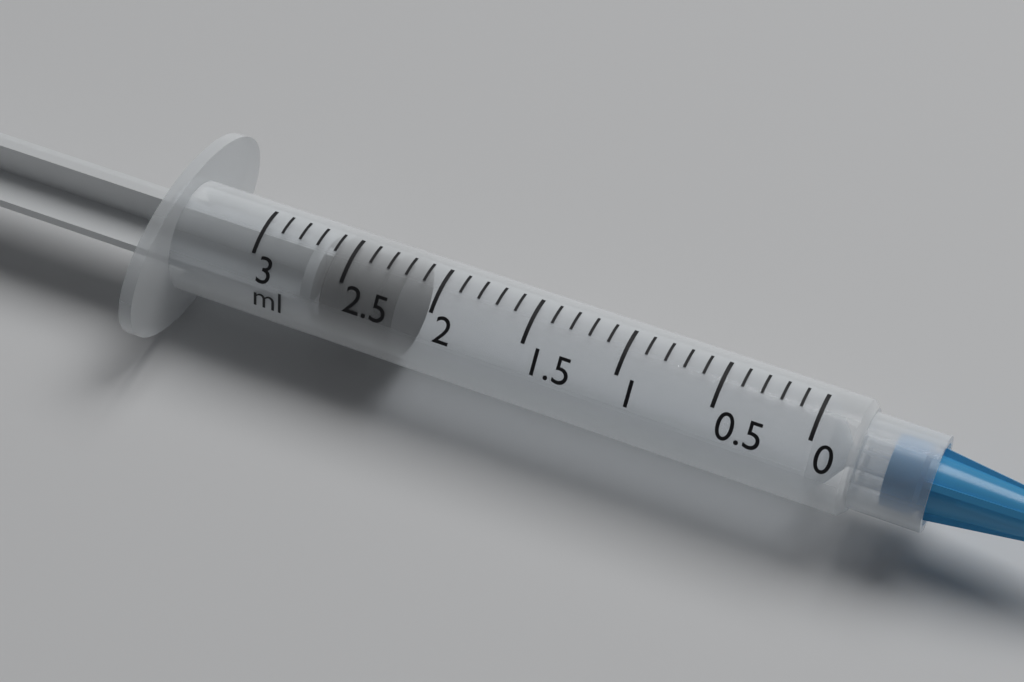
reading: 2.2 ml
